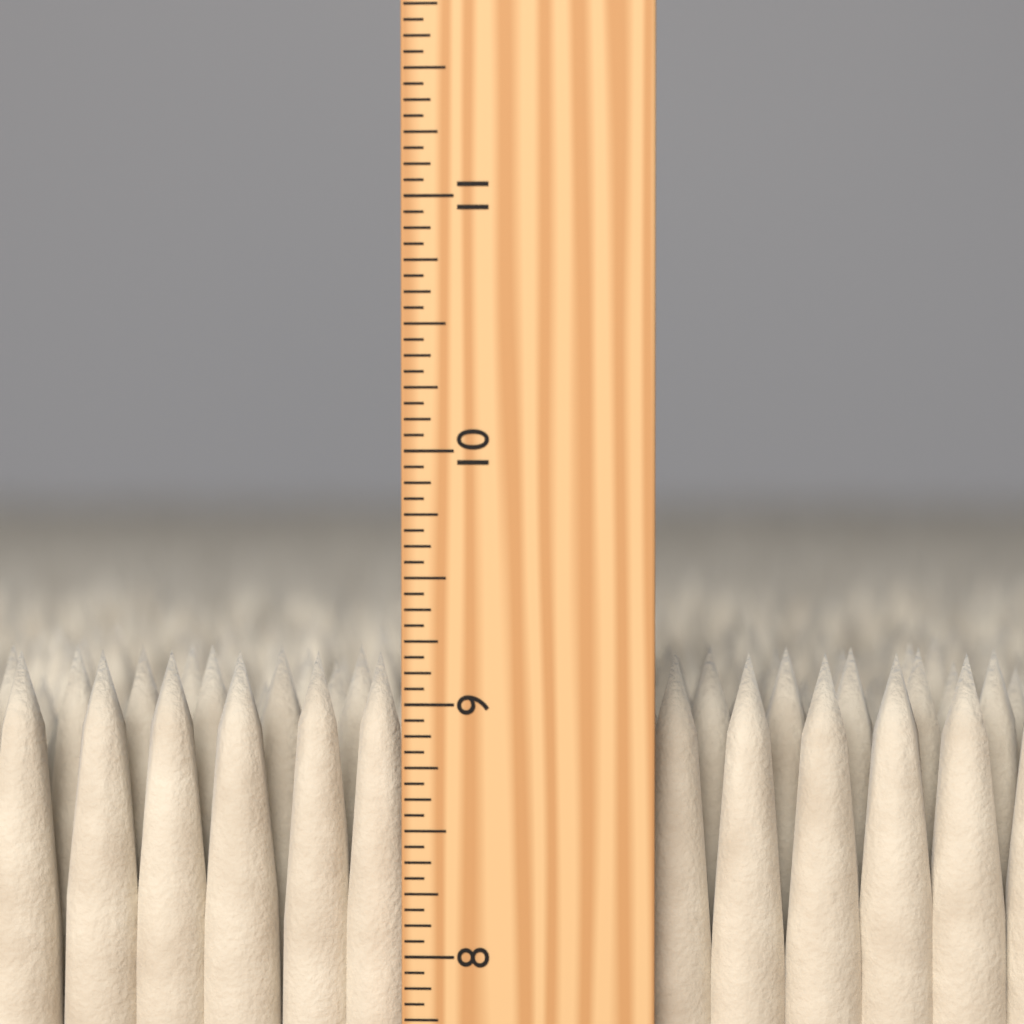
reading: 9.1875 inch
